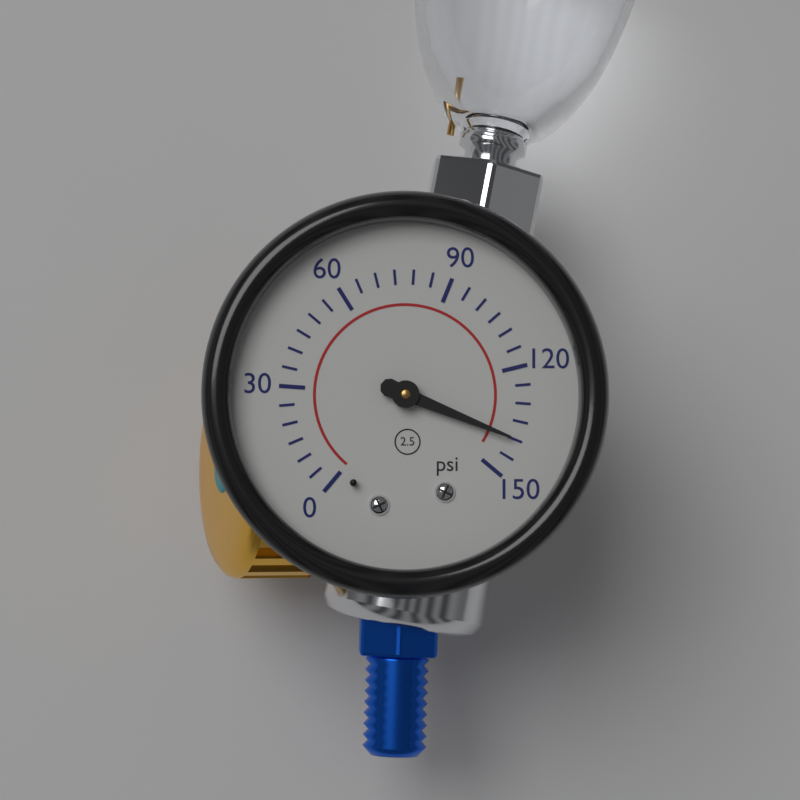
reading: 140 psi
